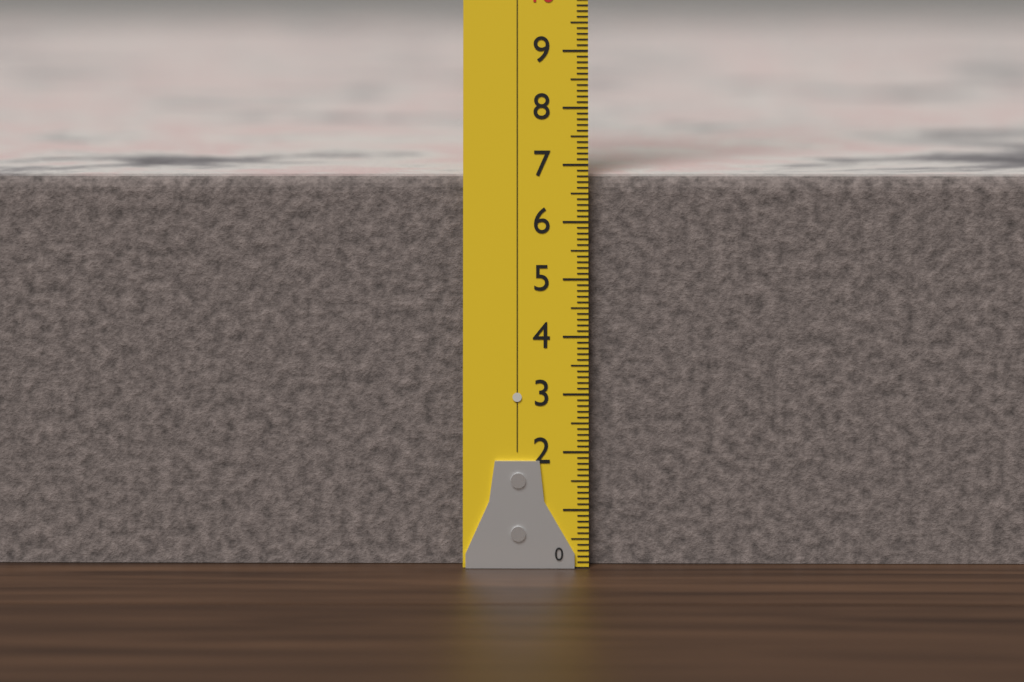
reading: 6.8 (no unit)
